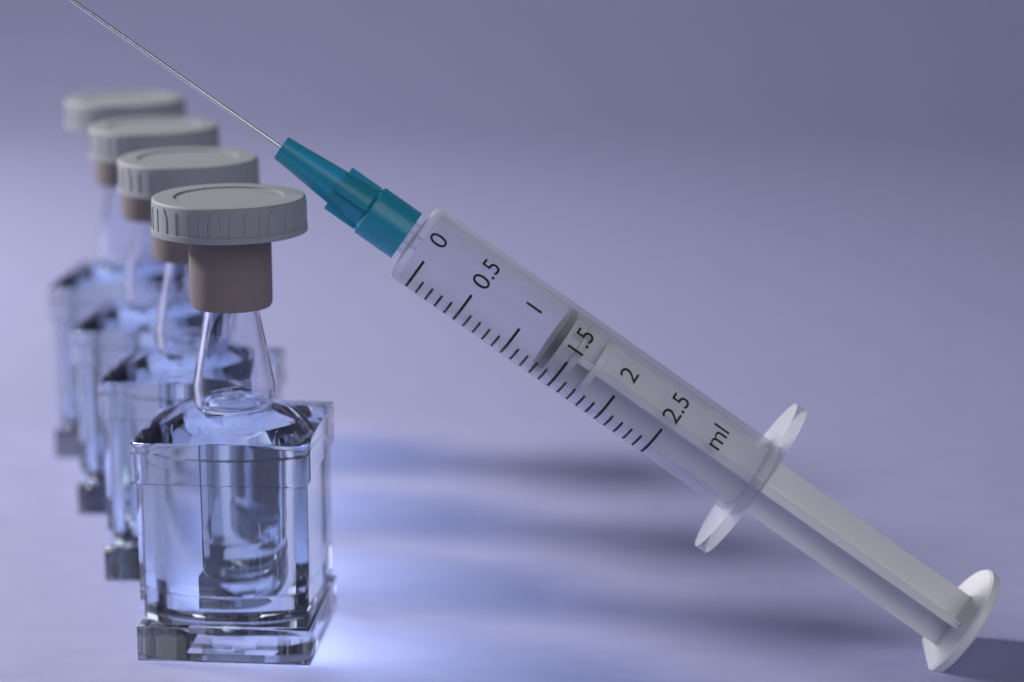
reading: 1.3 ml
